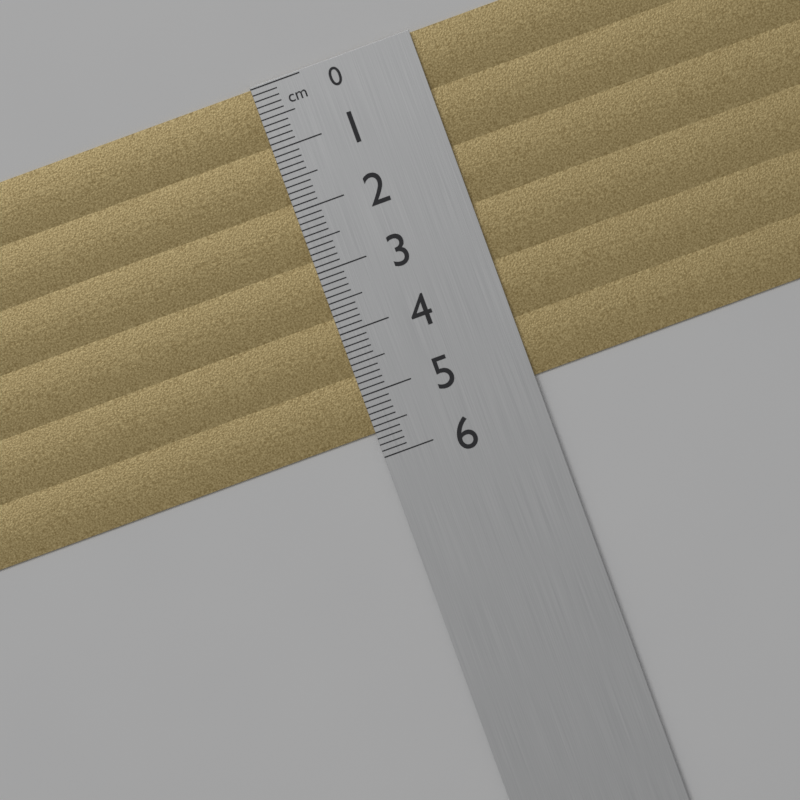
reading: 5.6 cm
